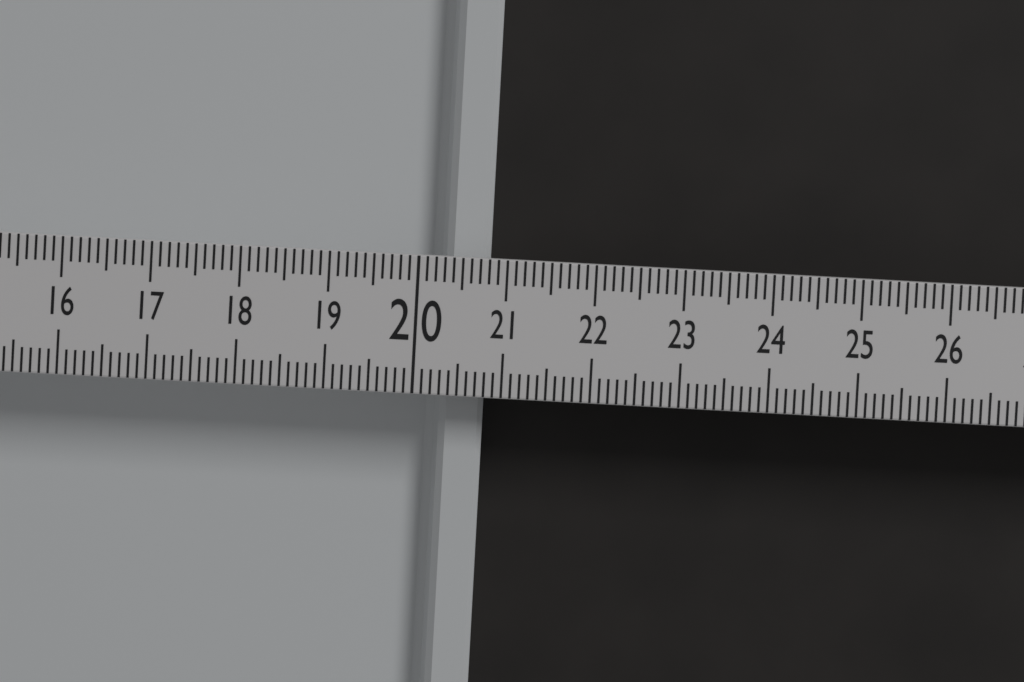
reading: 20.8 (no unit)
